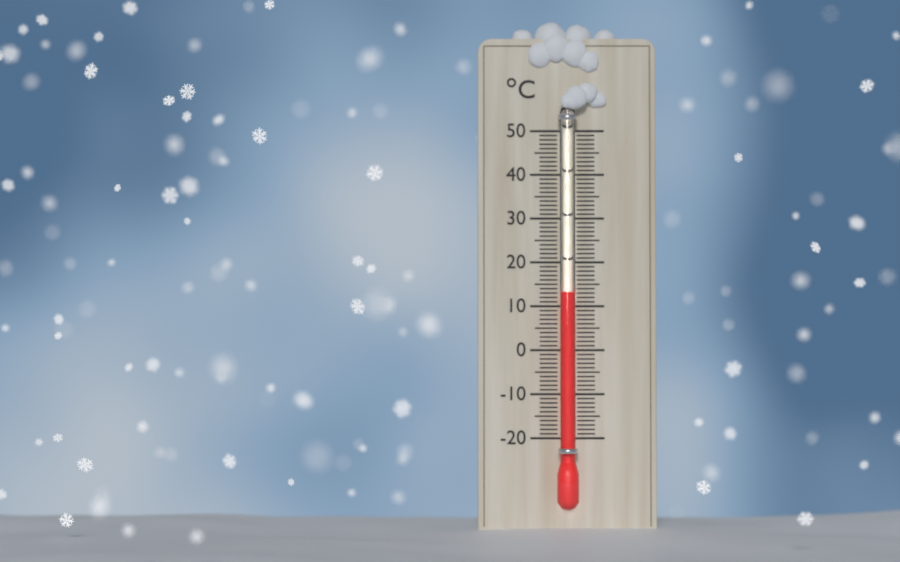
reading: 13 °C
